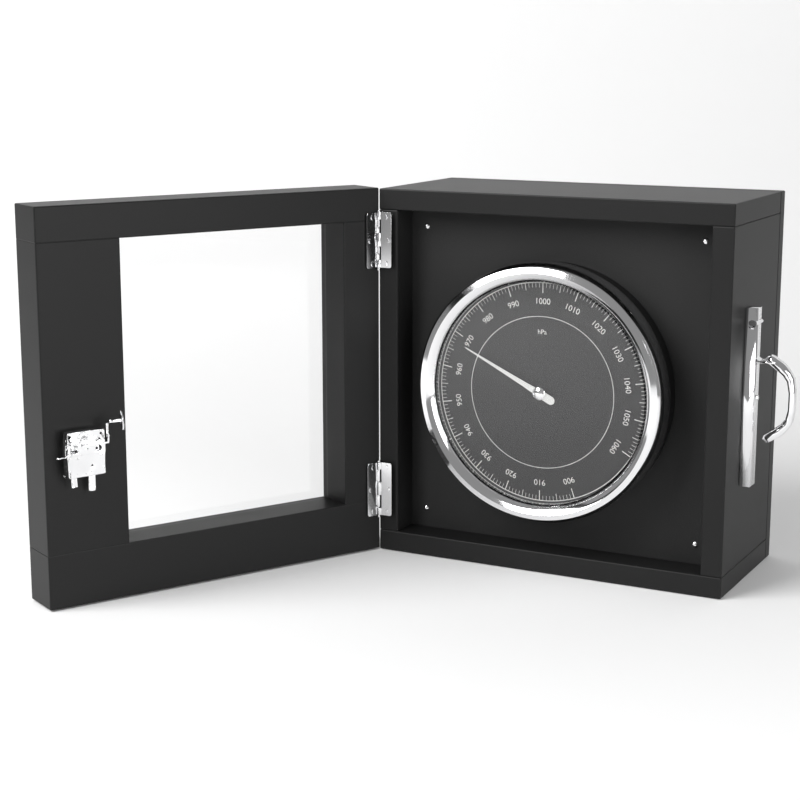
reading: 968 hPa
